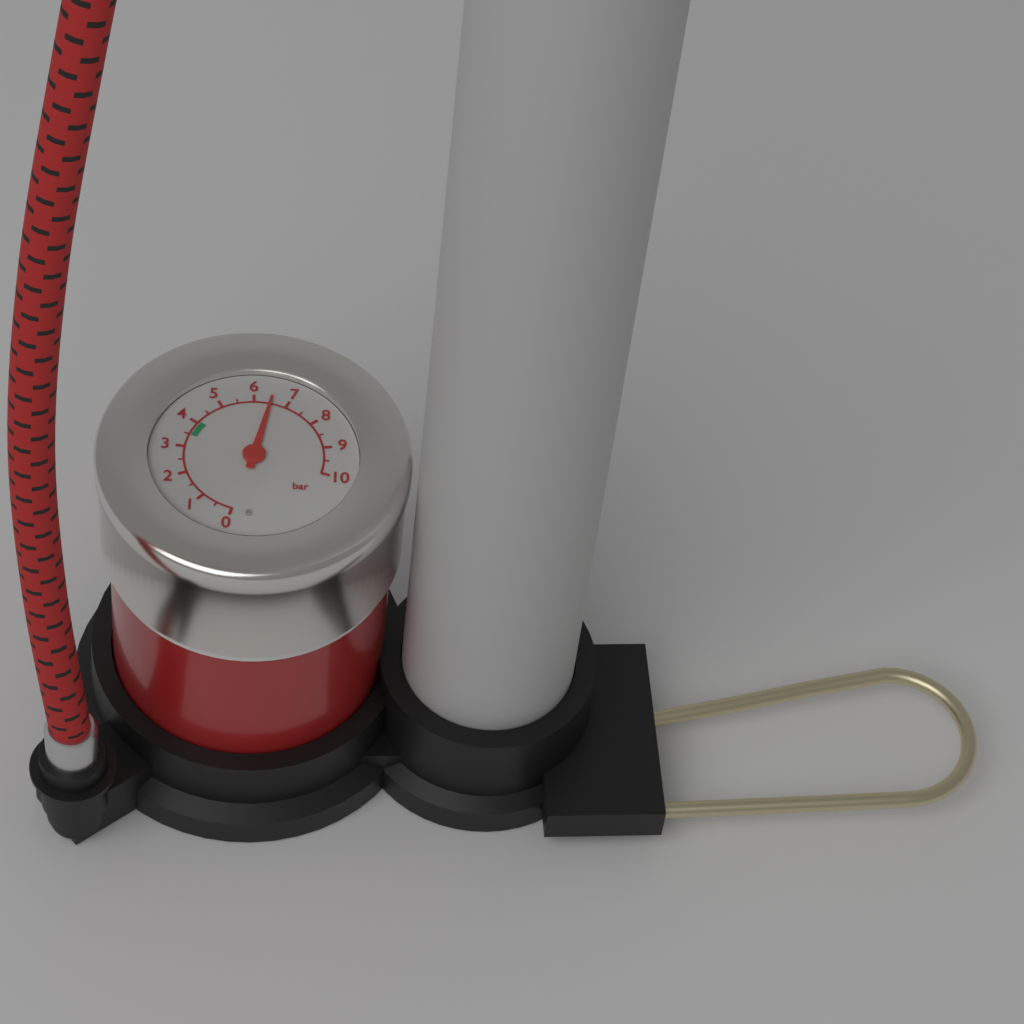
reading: 6.5 bar
